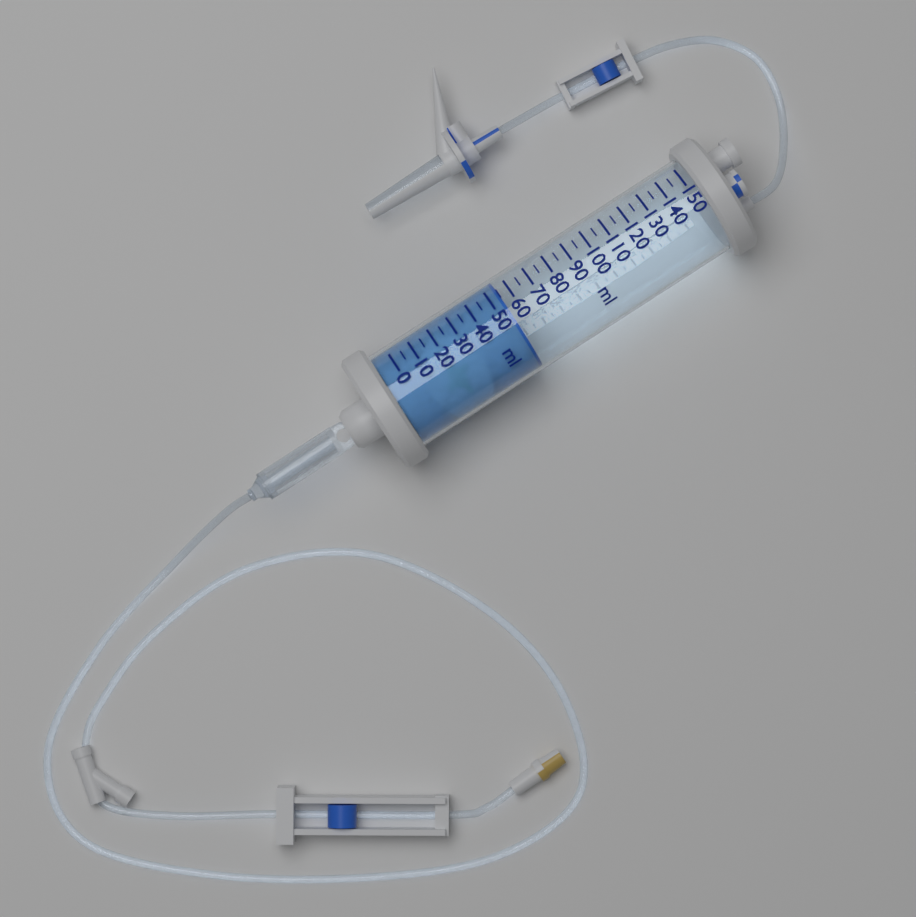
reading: 55 ml
